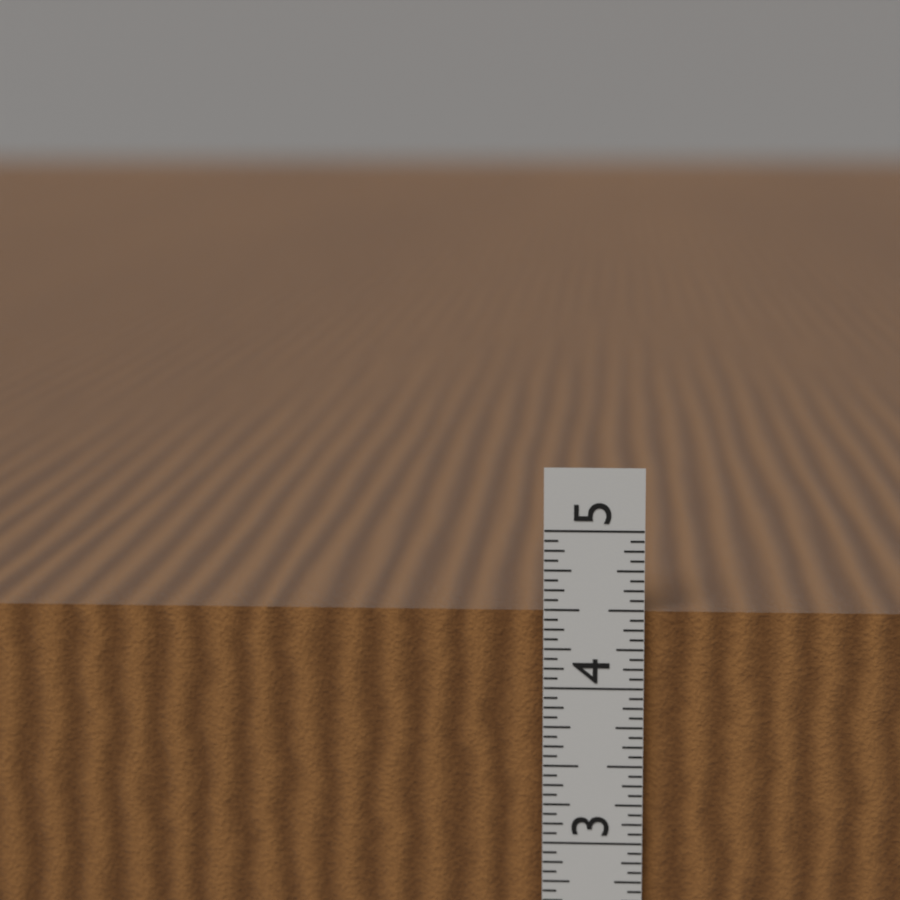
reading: 4.5625 in
